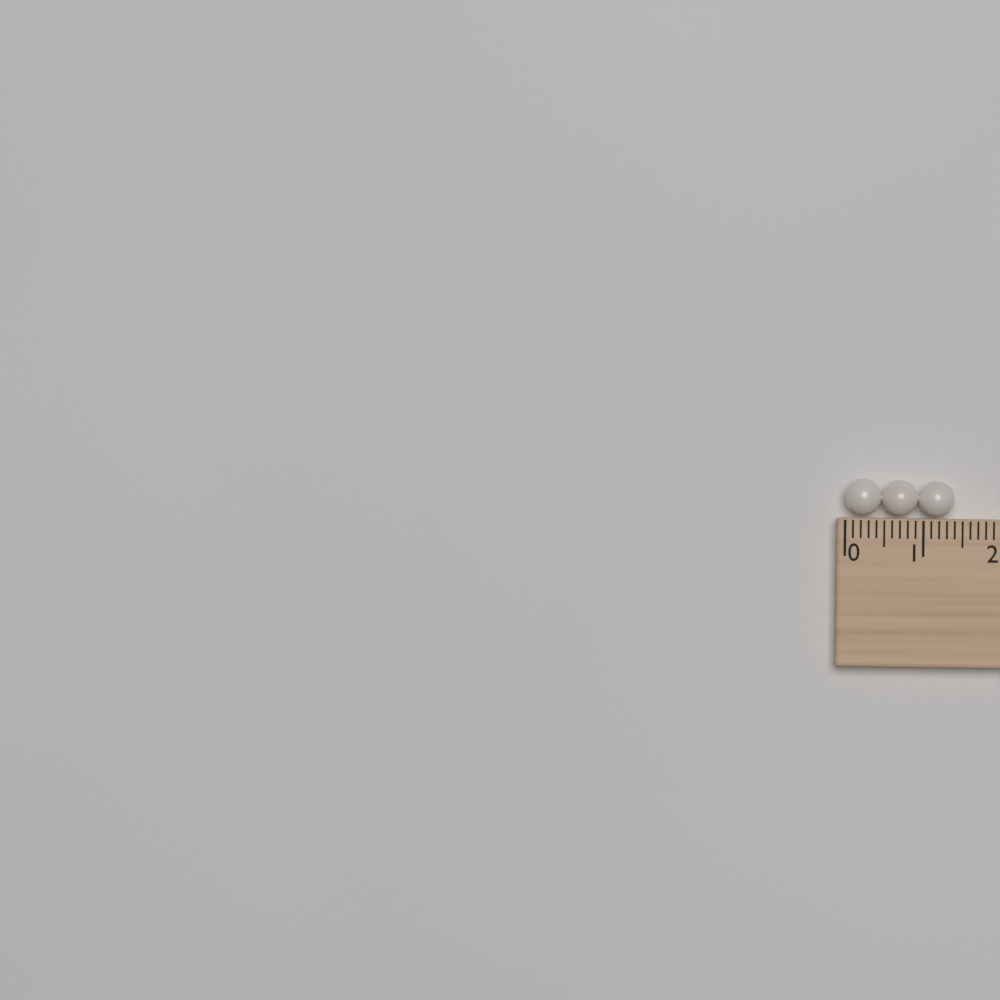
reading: 1.4 (no unit)
